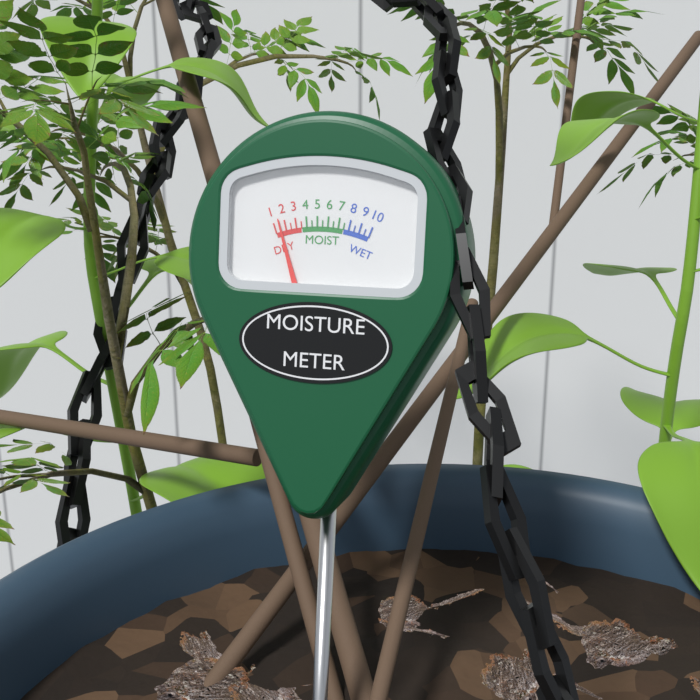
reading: 1.5 (no unit)
